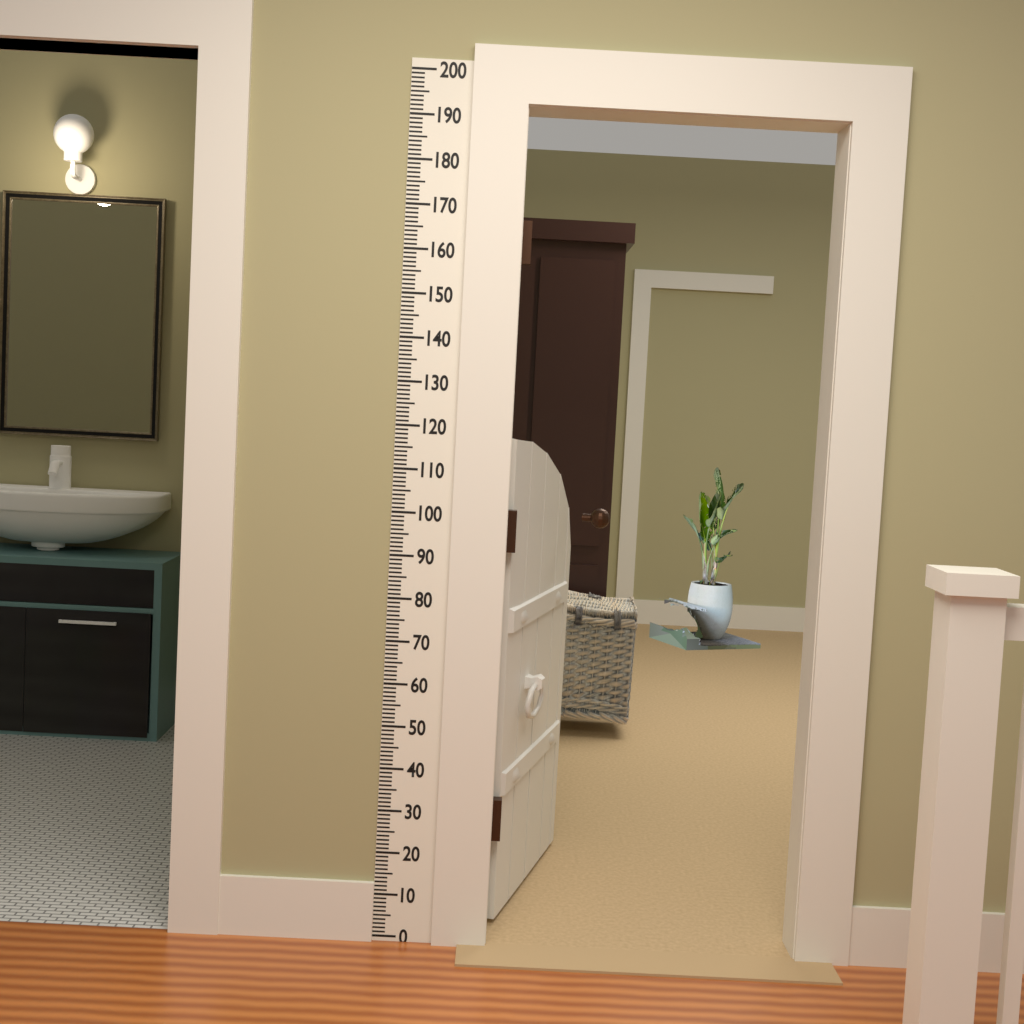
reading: 118 (no unit)
